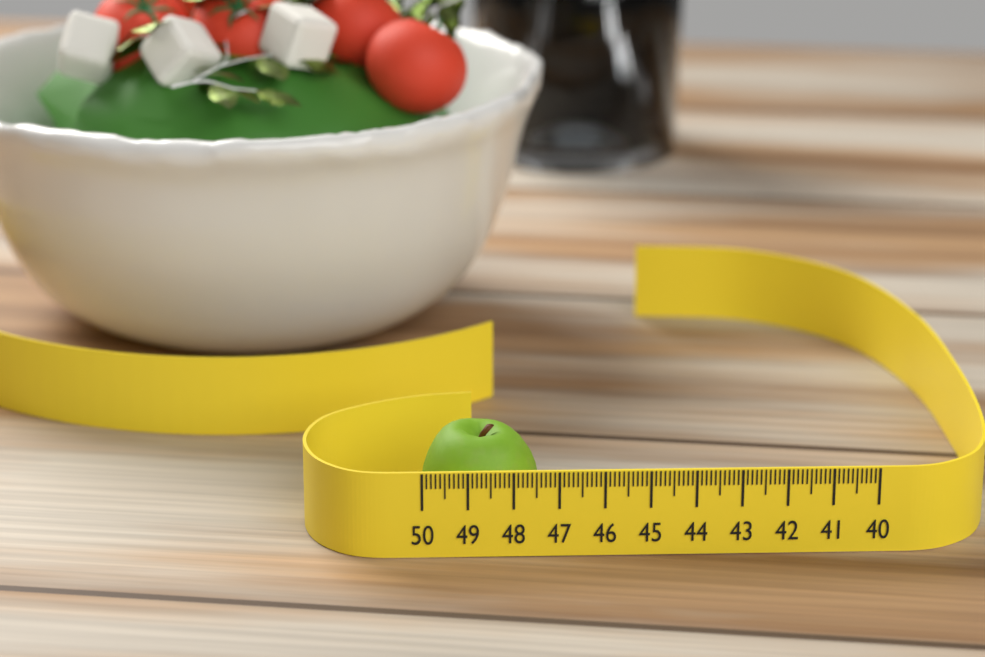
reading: 47.4 (no unit)
